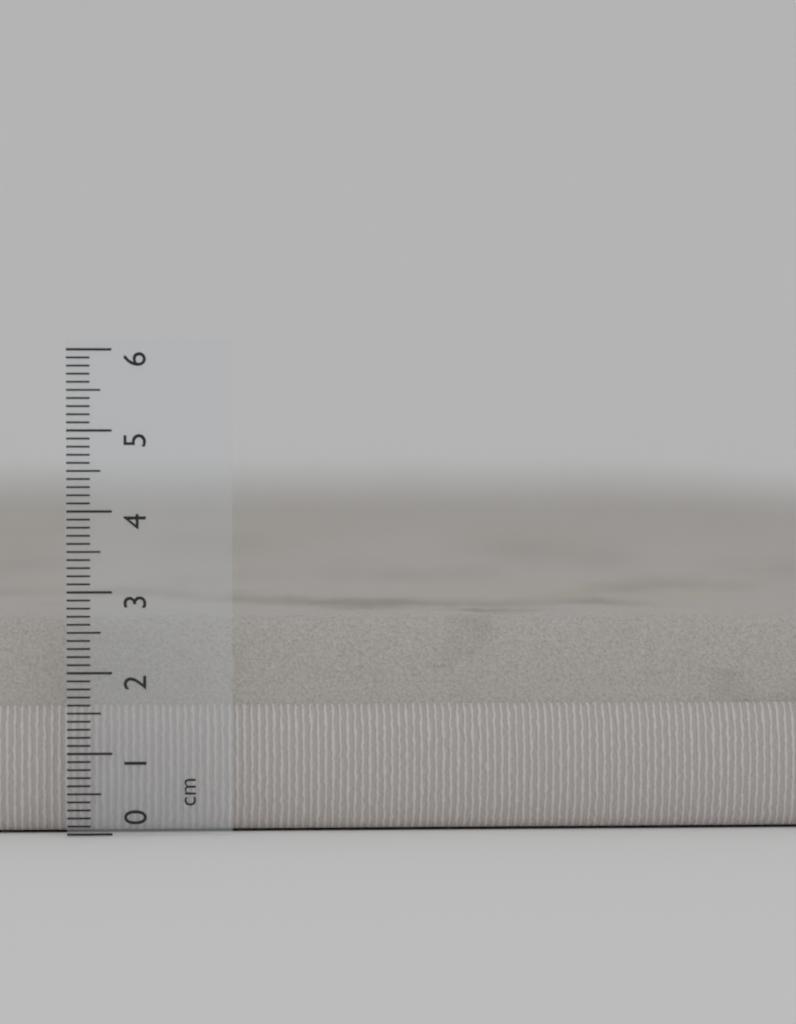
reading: 2.7 cm
